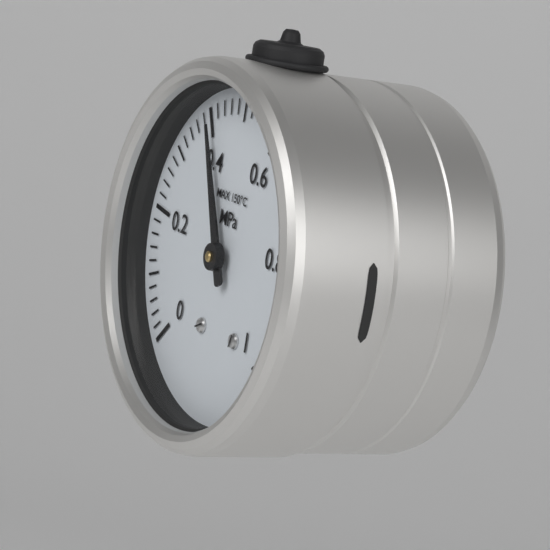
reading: 0.40 MPa
